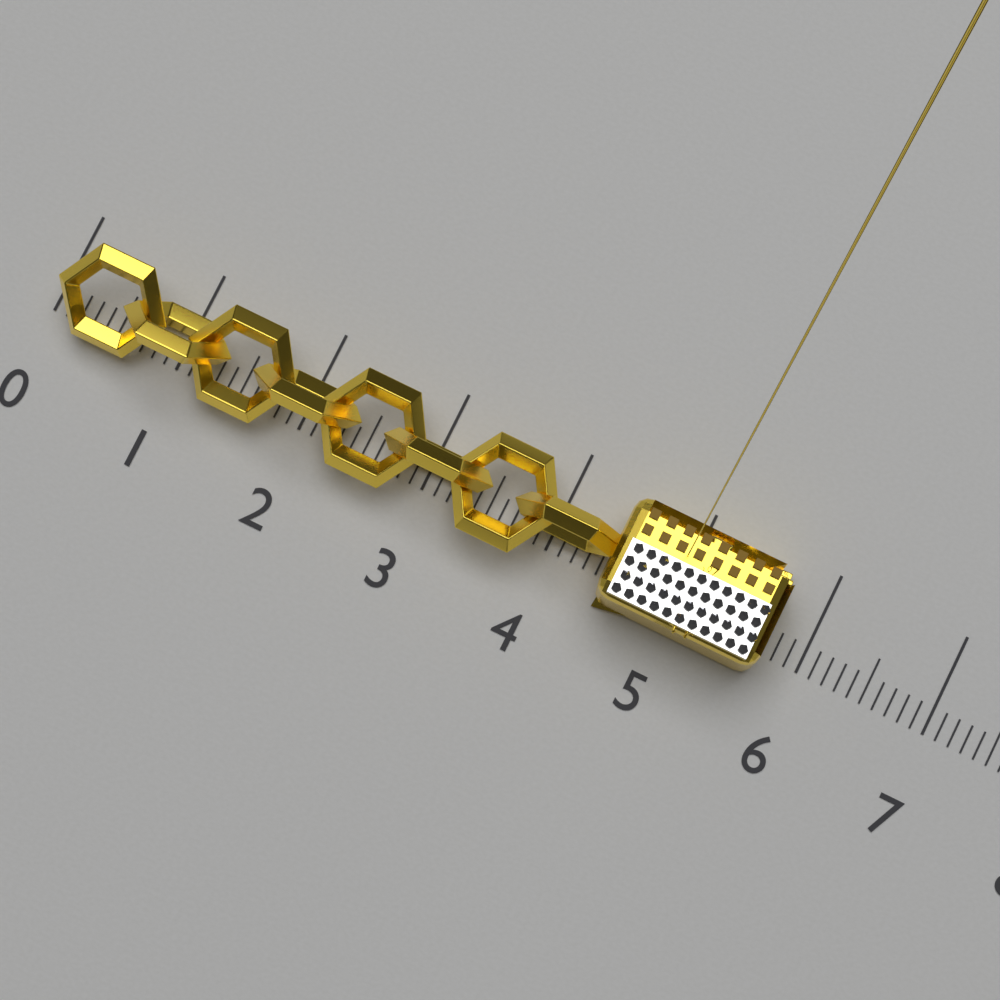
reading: 5.7 (no unit)
